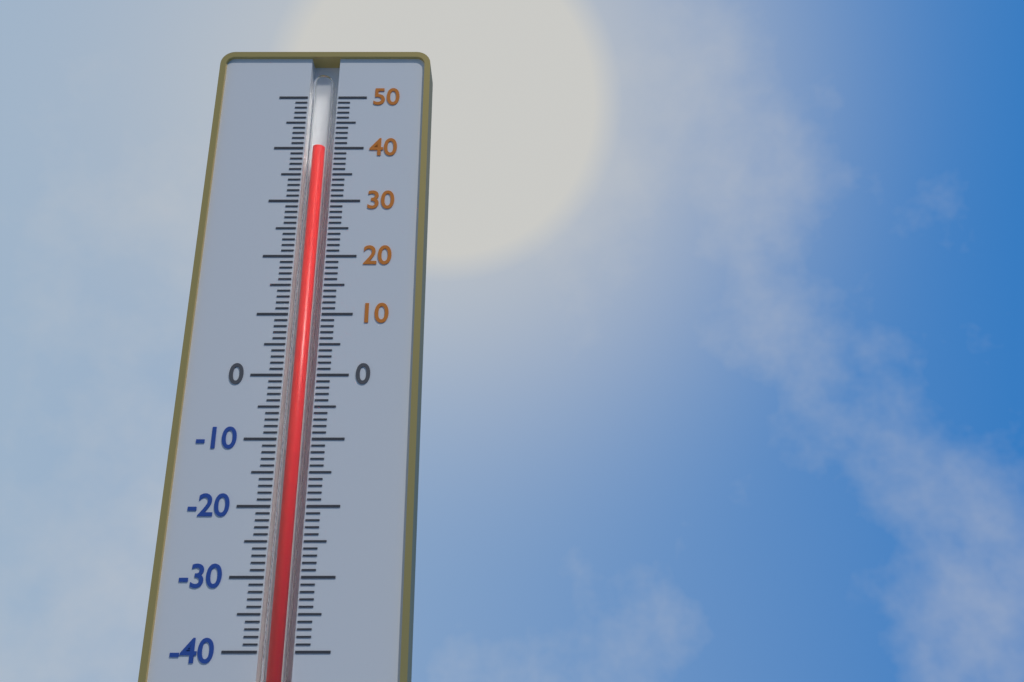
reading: 40 (no unit)
